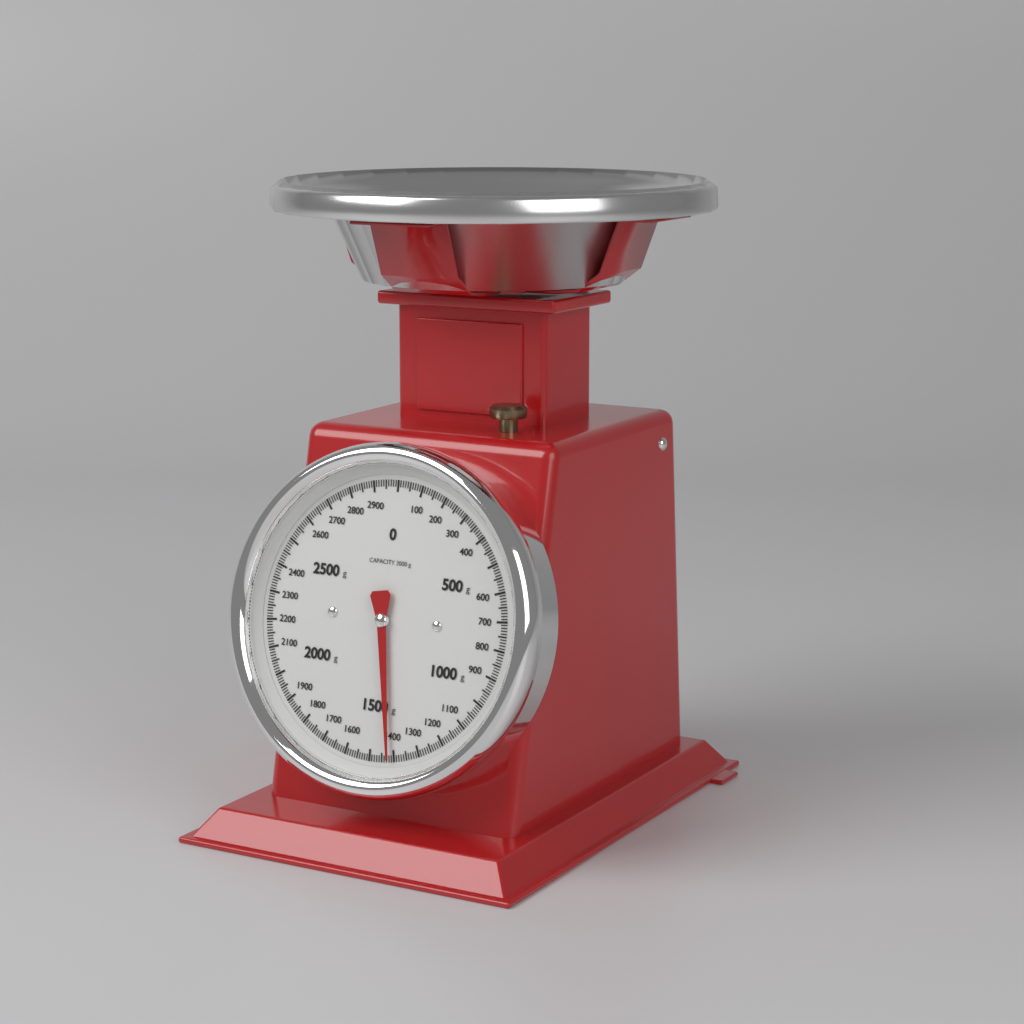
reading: 1420 g
